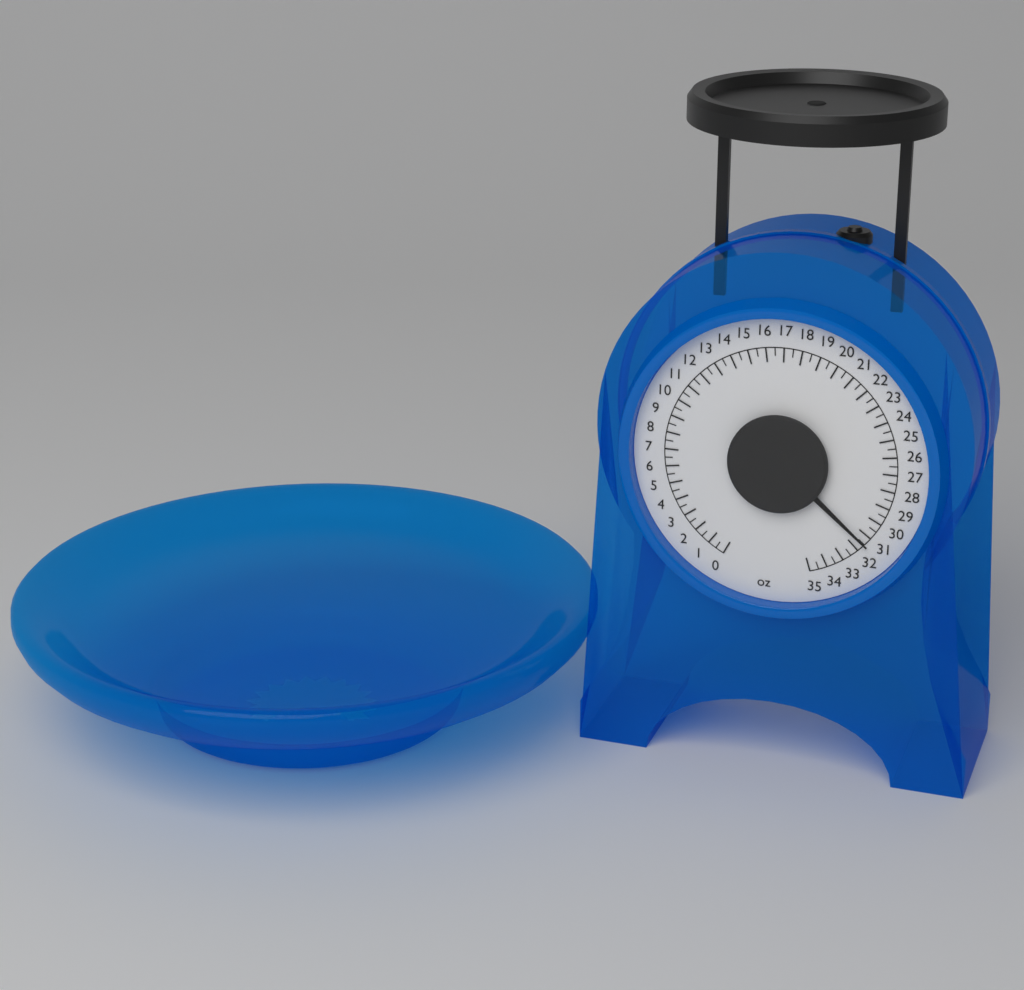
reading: 31.5 oz
